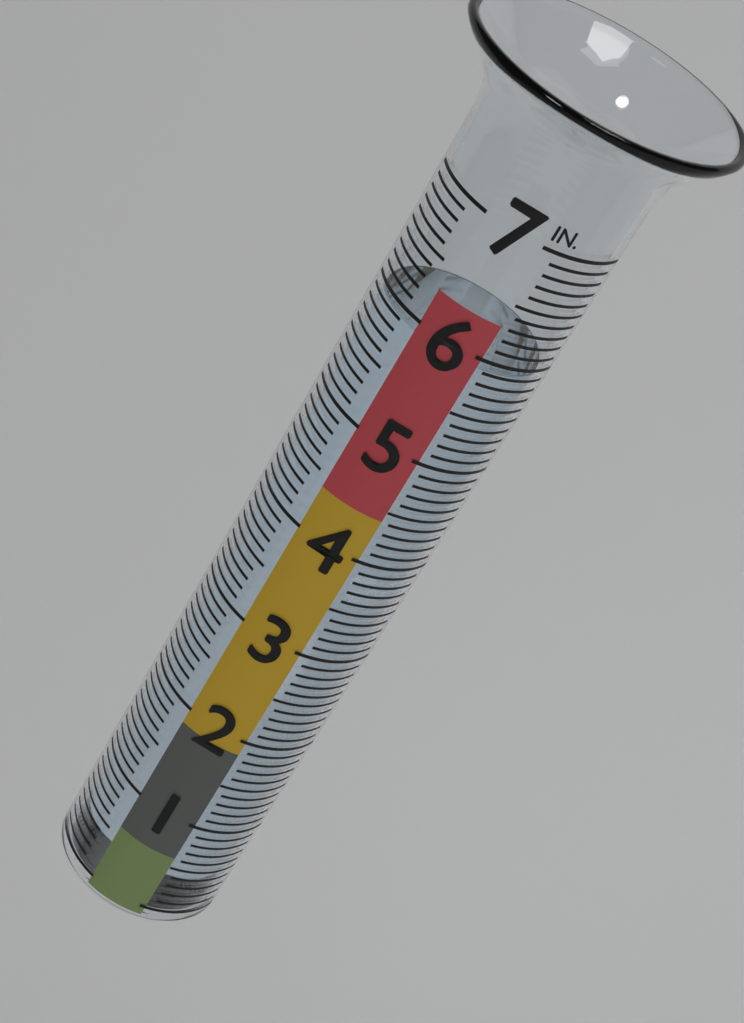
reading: 5.9 in
